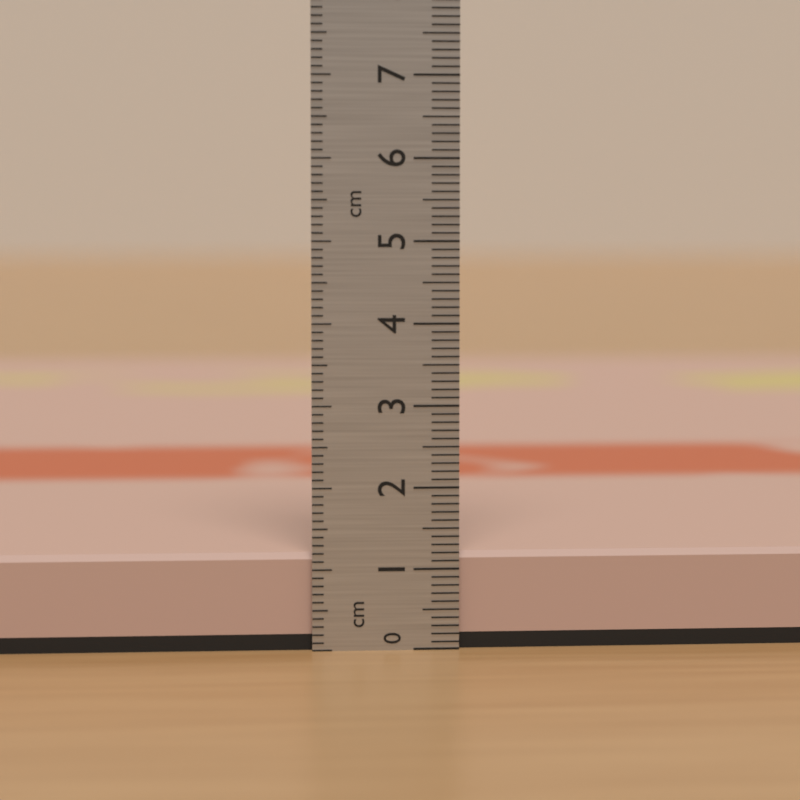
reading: 1.2 cm
